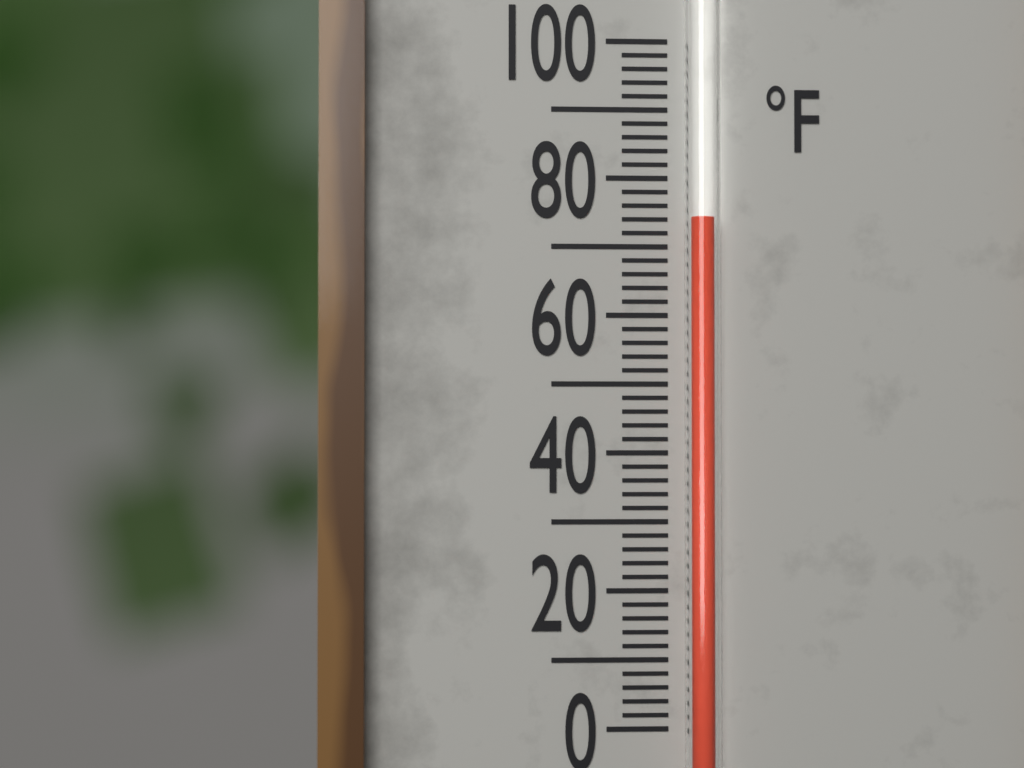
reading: 74 °F
